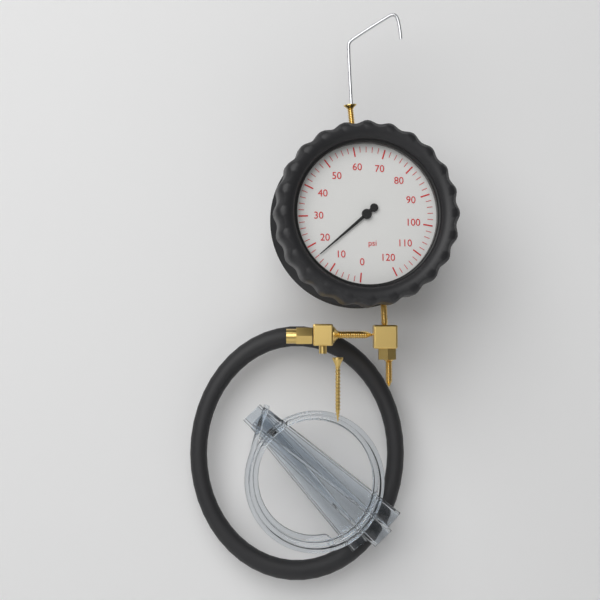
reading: 16 psi
